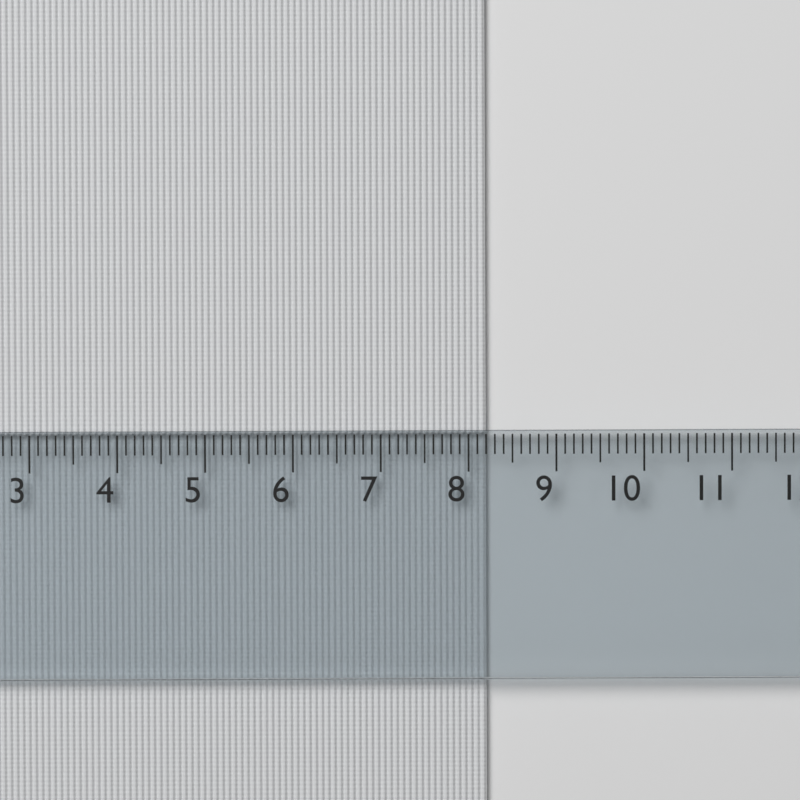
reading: 8.2 cm
